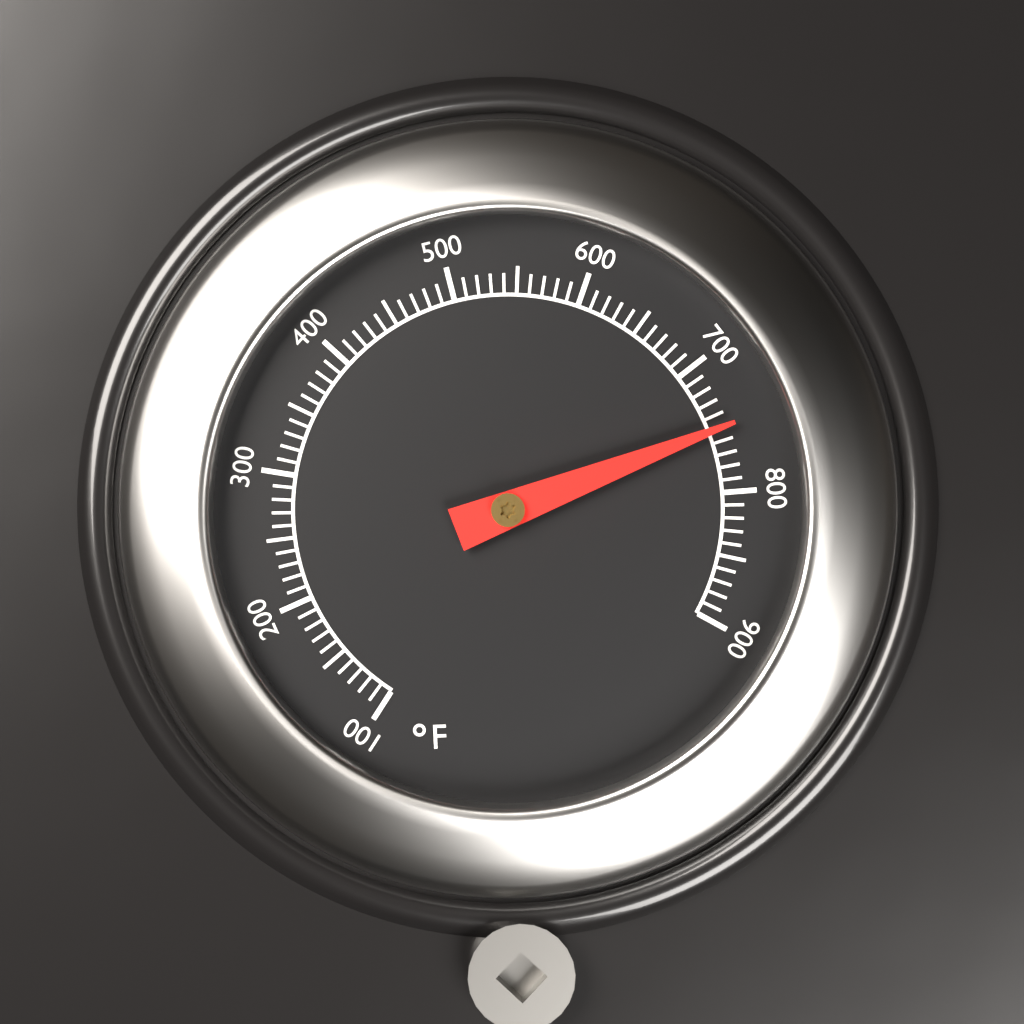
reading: 750 °F
